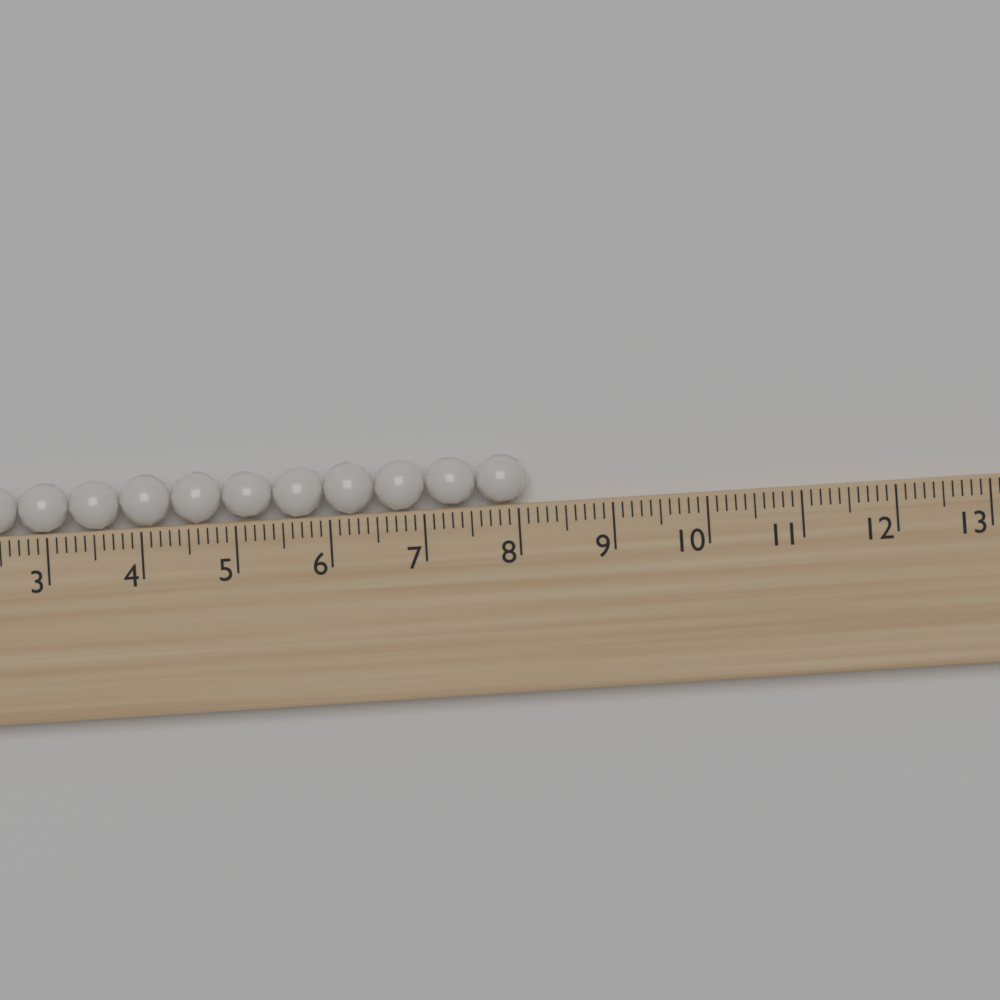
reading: 8.1 (no unit)
